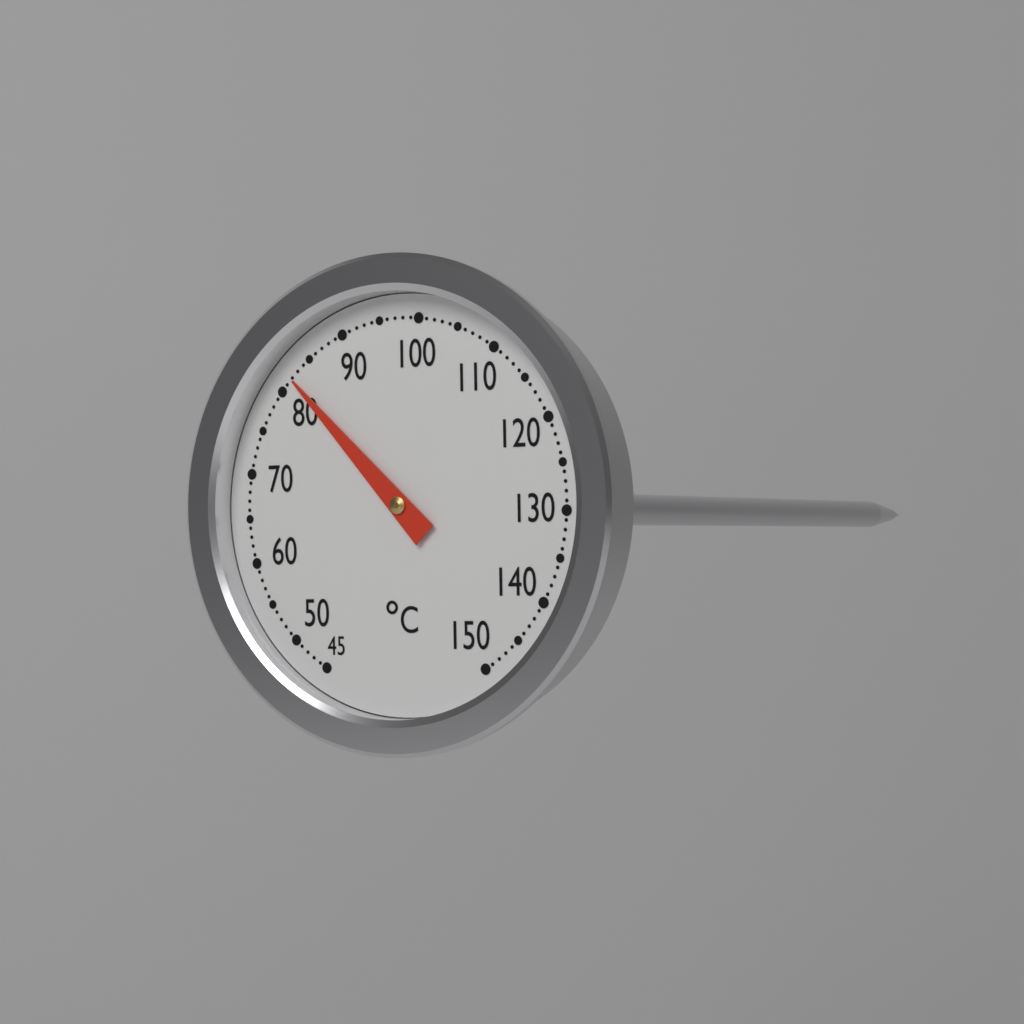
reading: 82 °C
